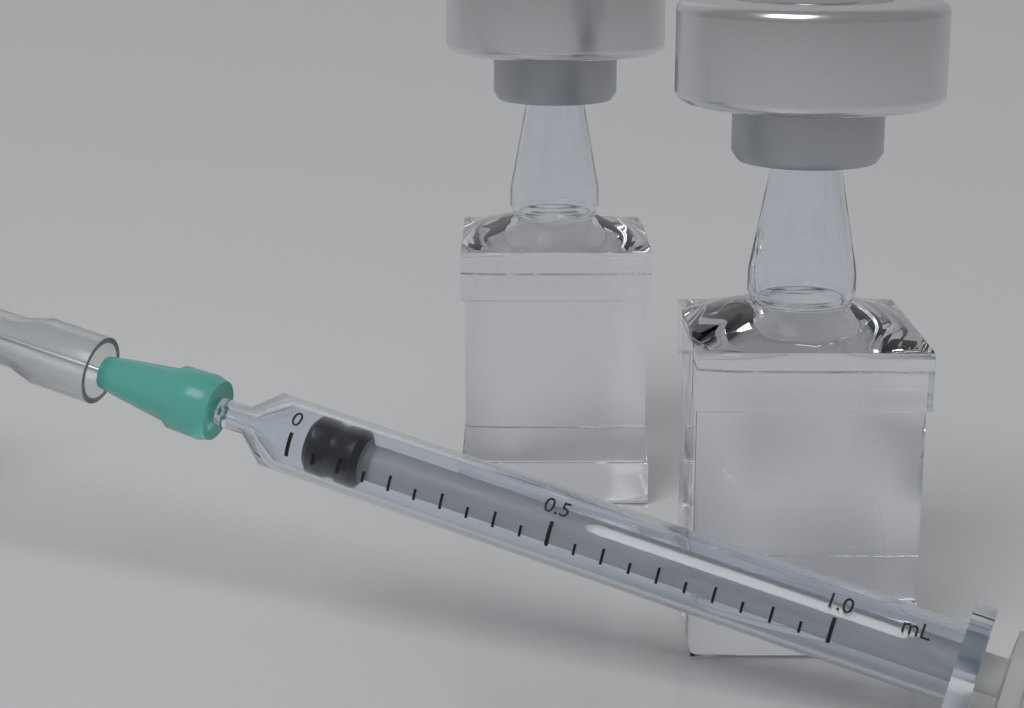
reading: 0.02 mL
